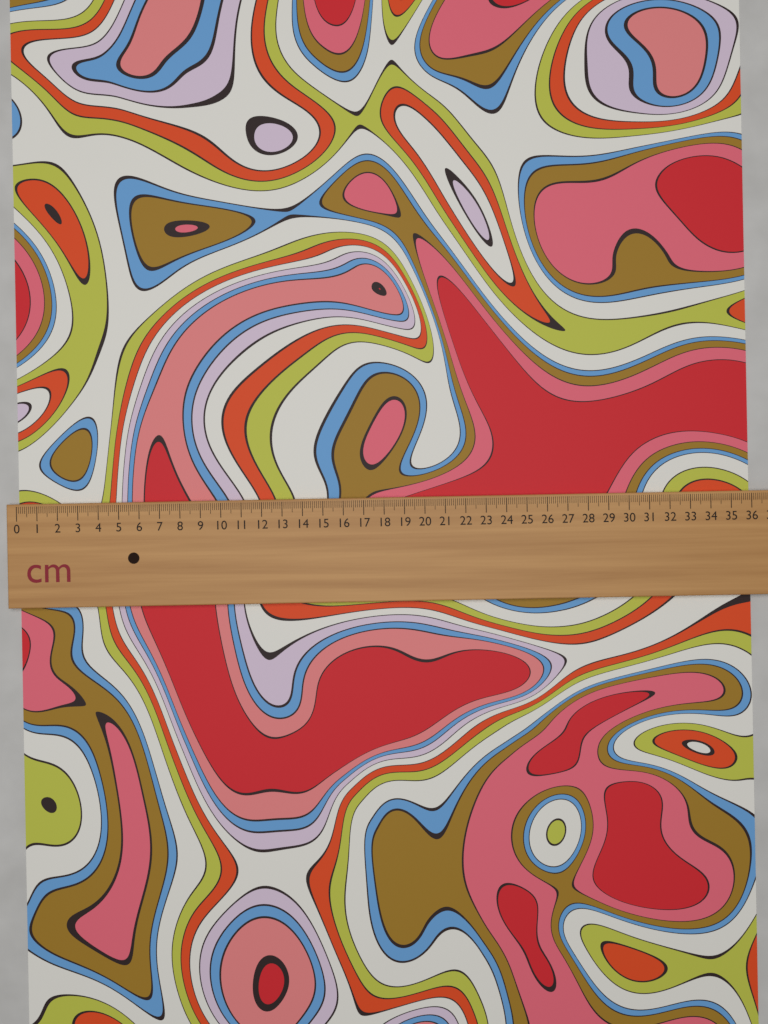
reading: 36.0 cm
